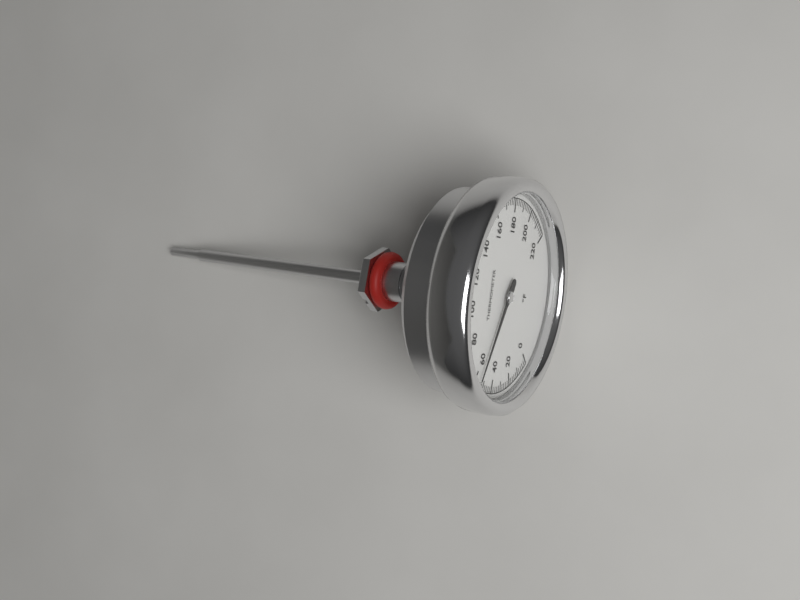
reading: 56 °F
